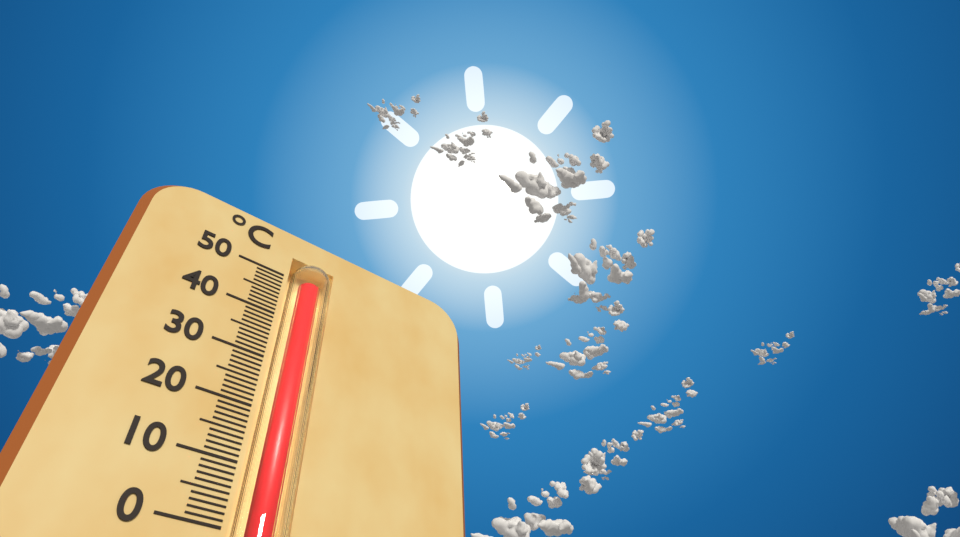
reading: 49 °C
